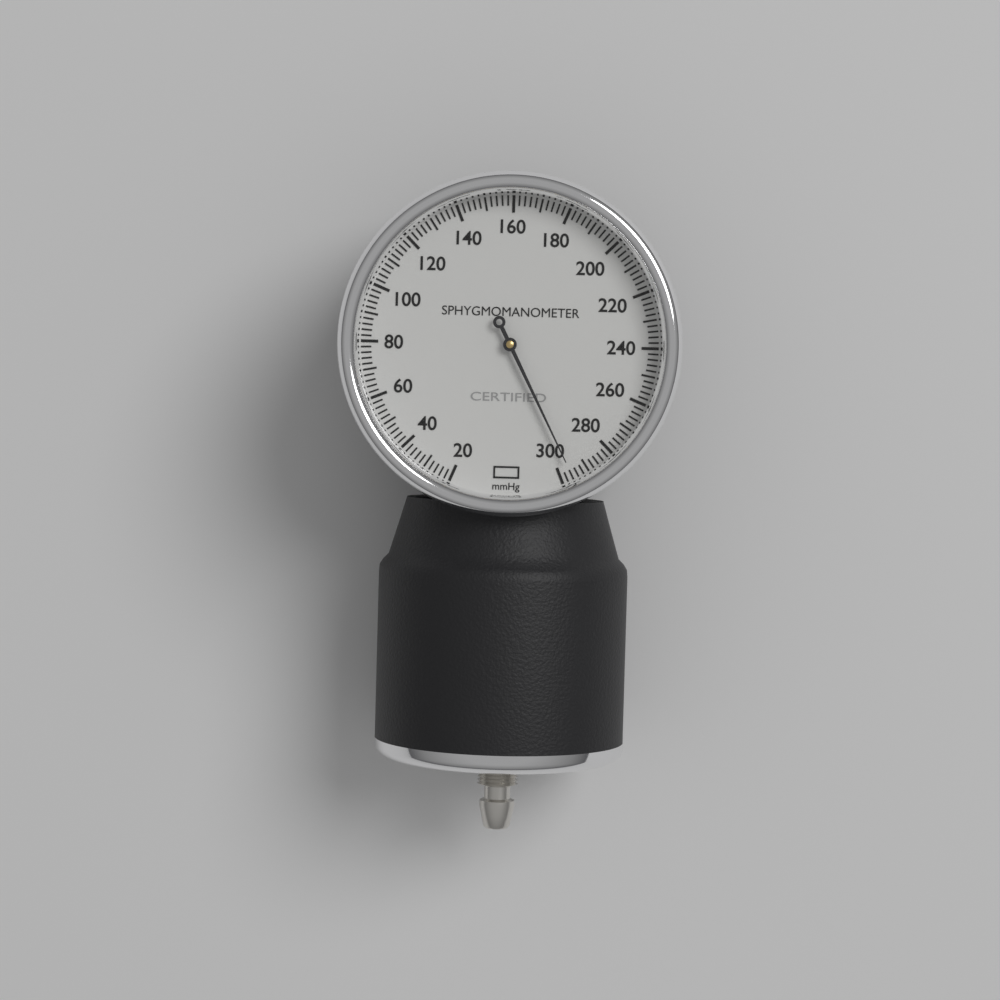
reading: 296 mmHg
